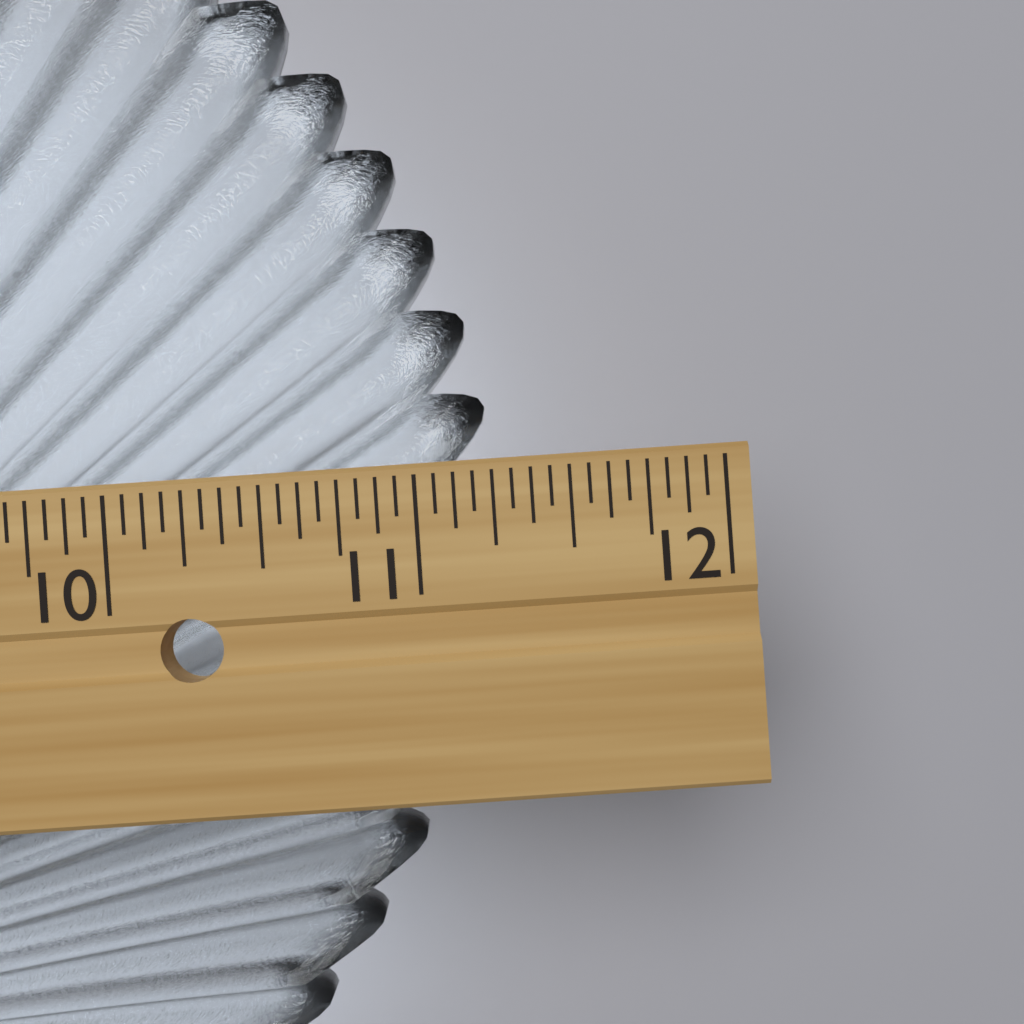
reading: 11.2500 in
